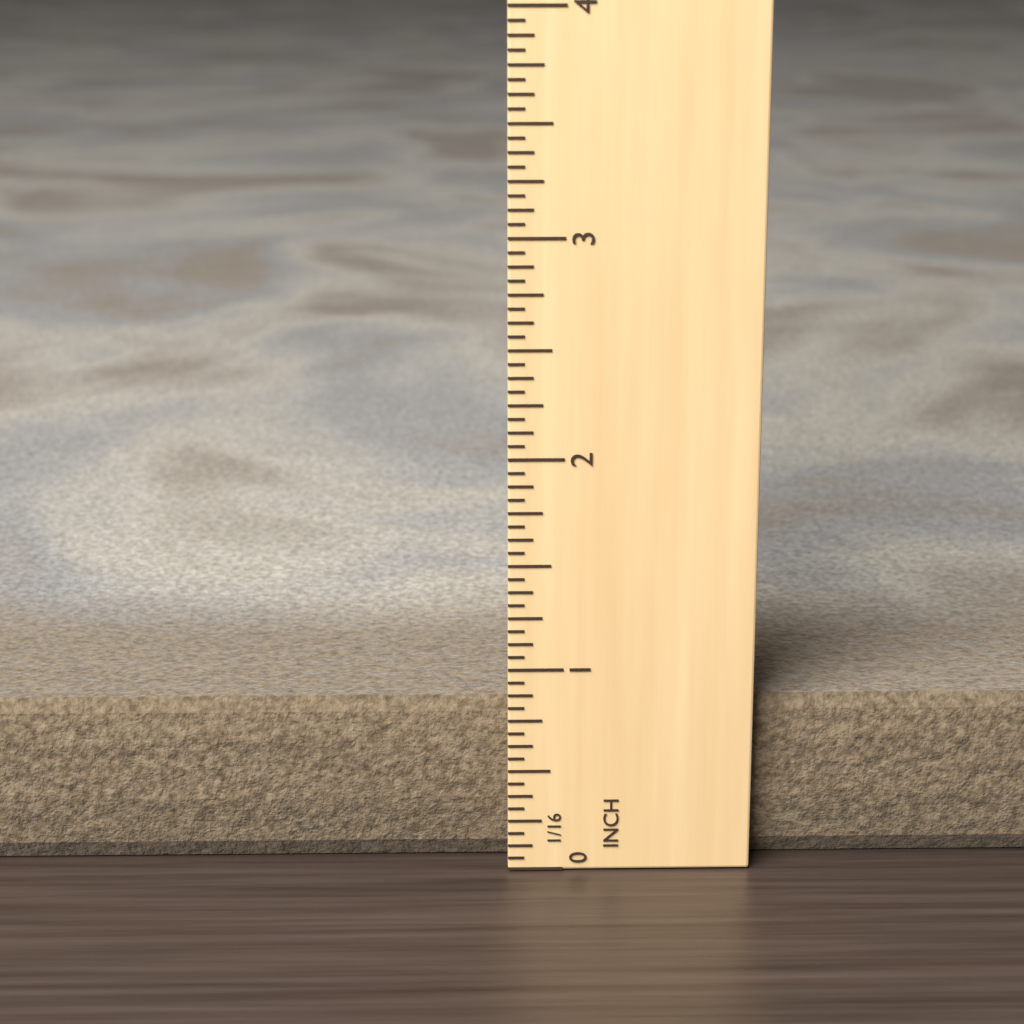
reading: 0.8125 in
